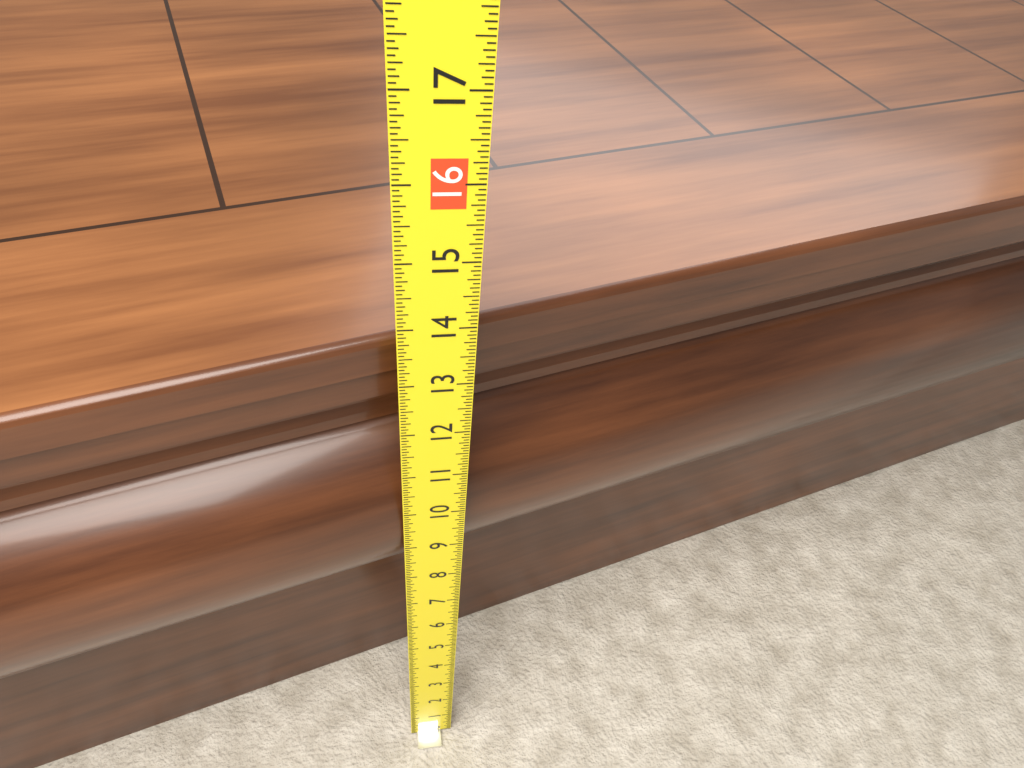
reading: 13.4375 (no unit)
